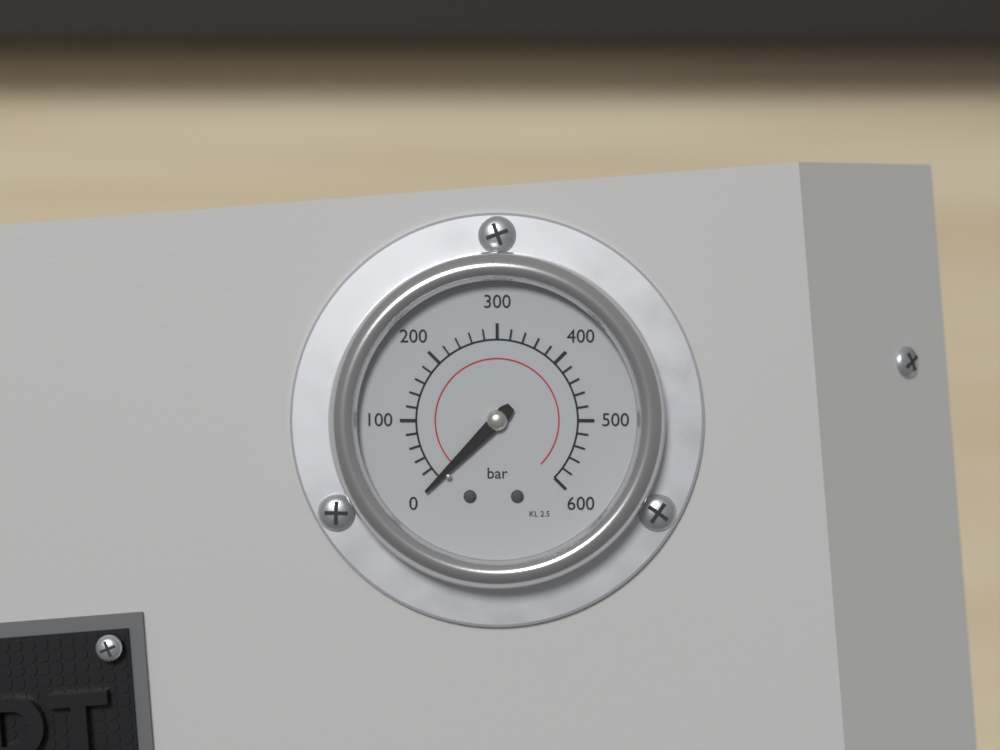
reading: 0 bar
